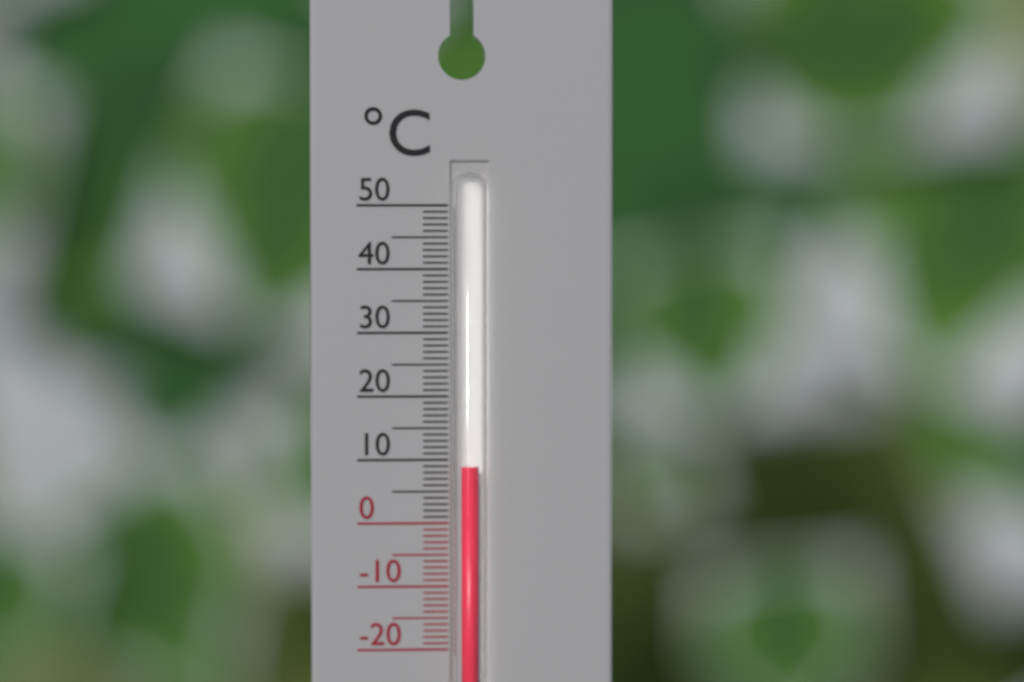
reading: 9 °C
